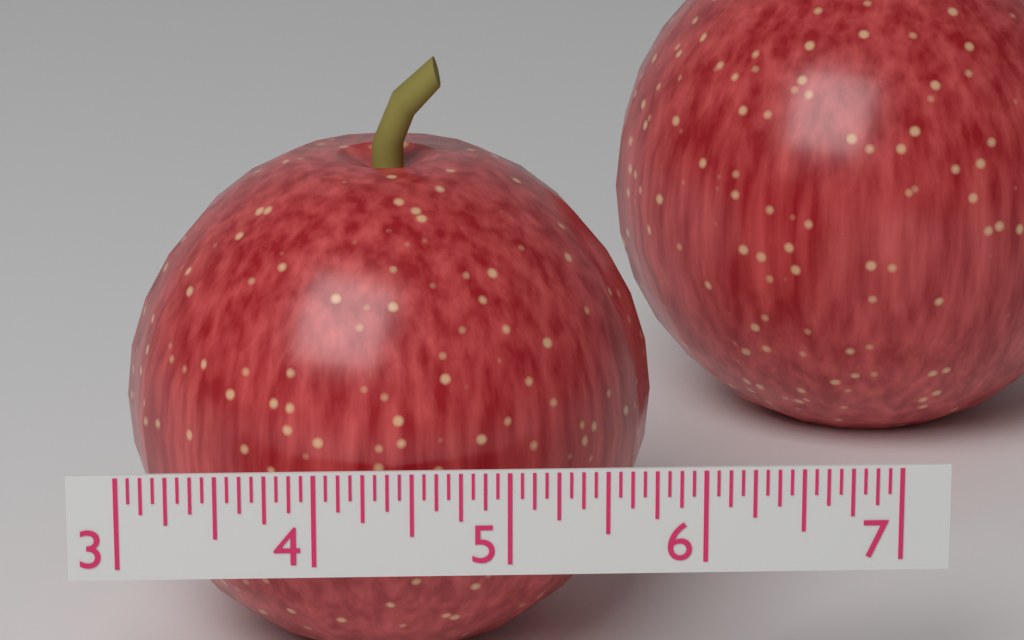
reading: 5.8125 (no unit)
